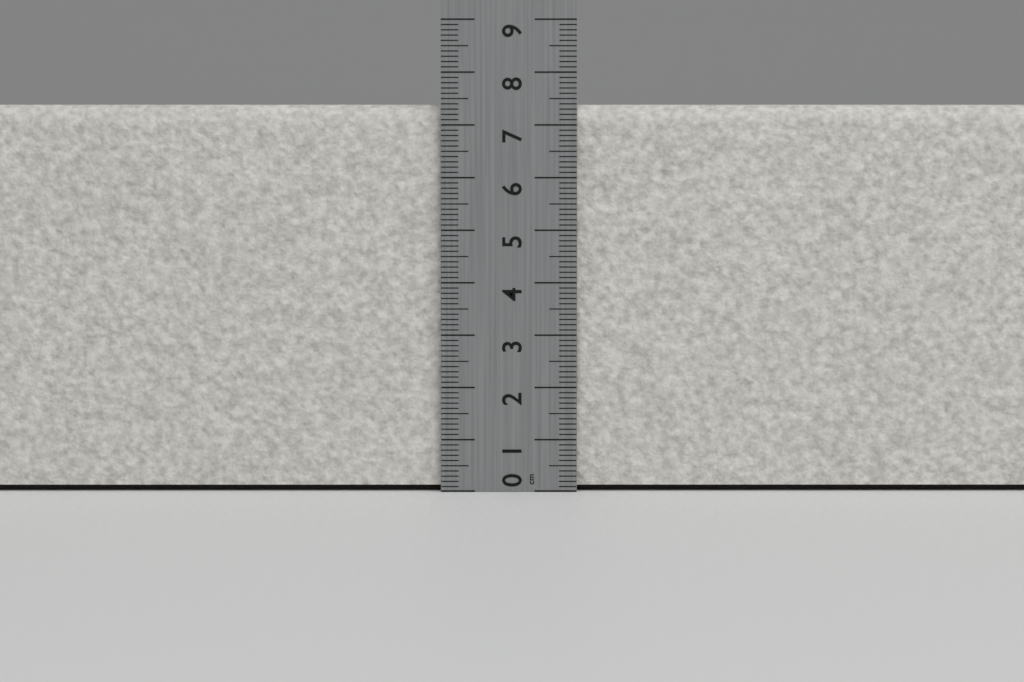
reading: 7.4 cm
